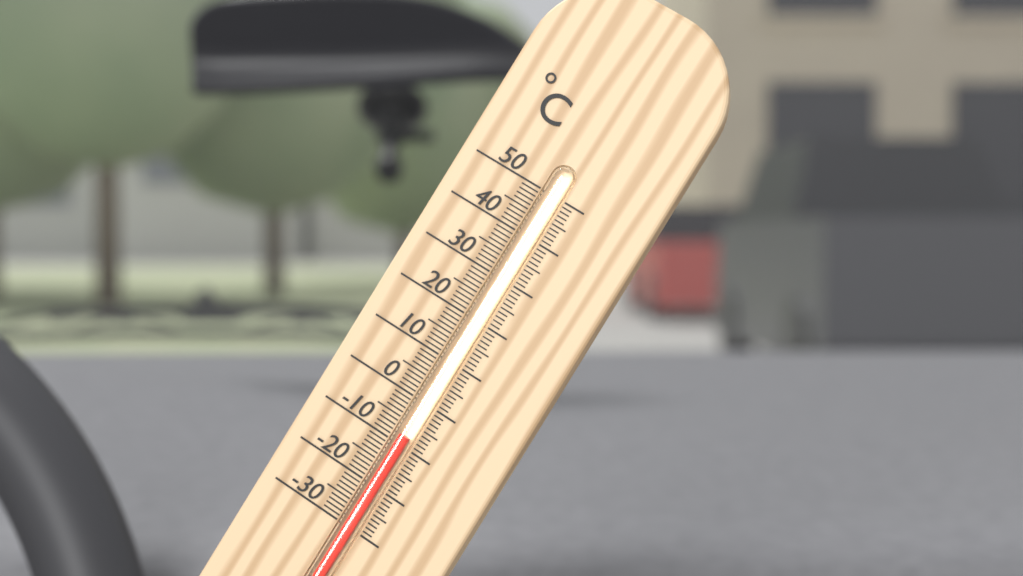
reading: -8 °C
